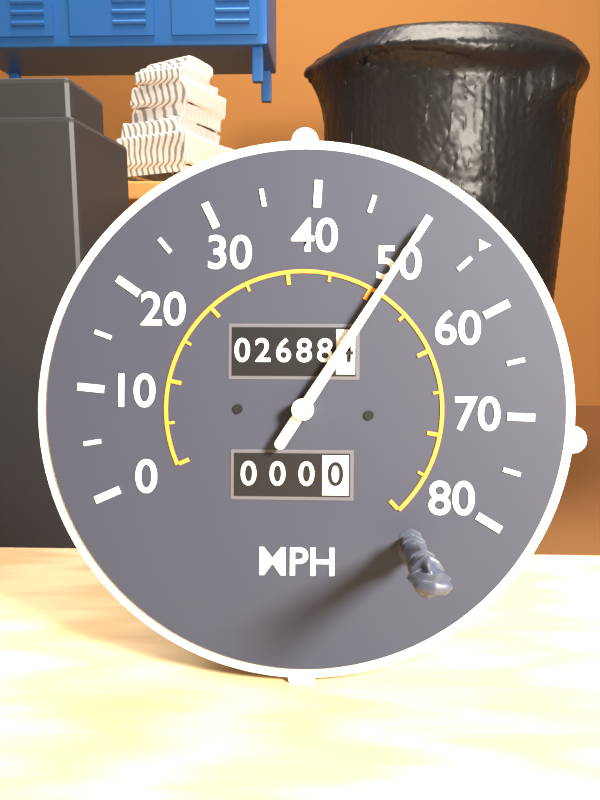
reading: 50 MPH
